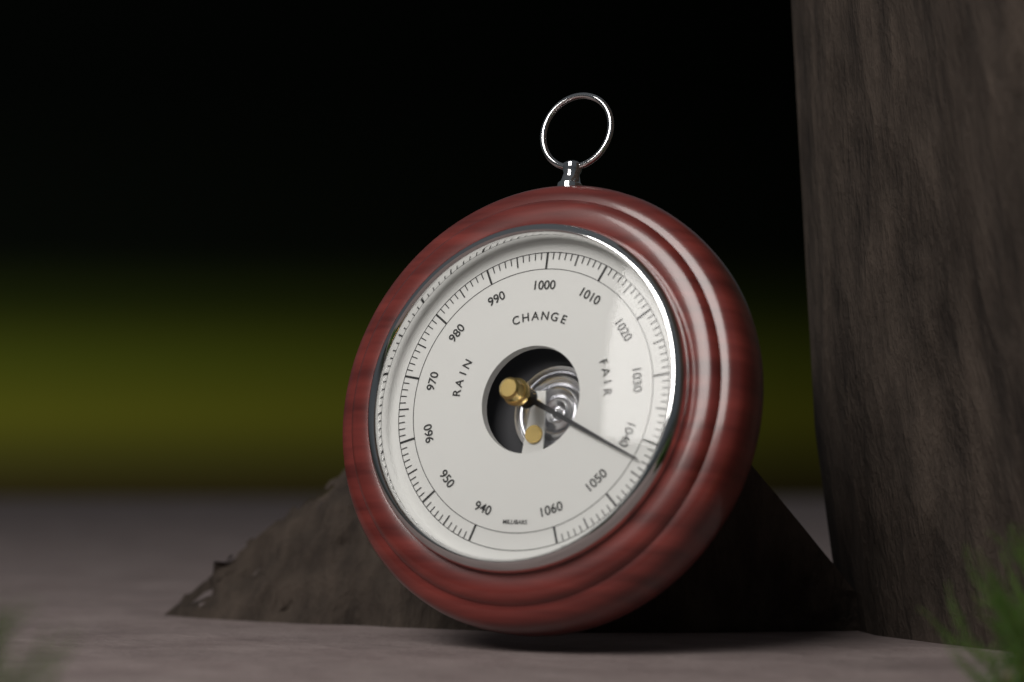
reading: 1043 mbar
